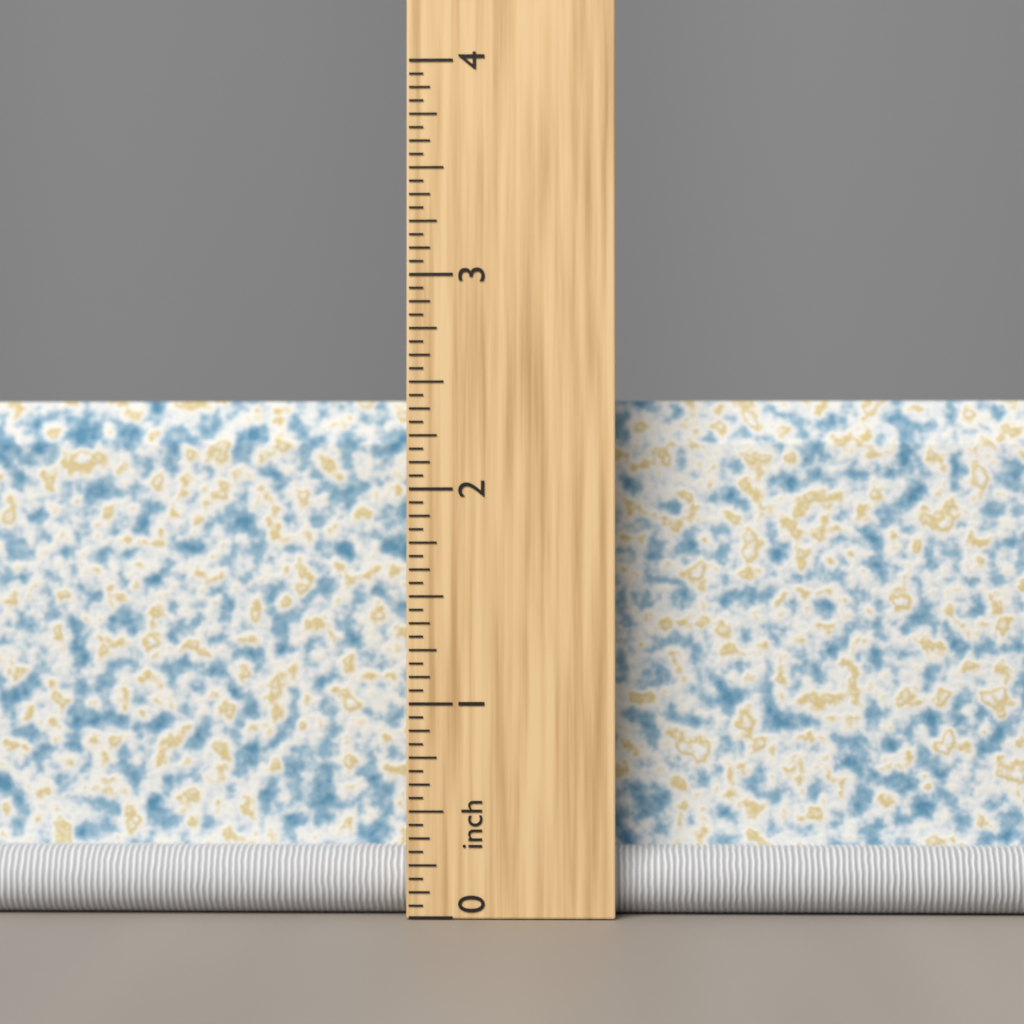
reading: 2.4375 inch
